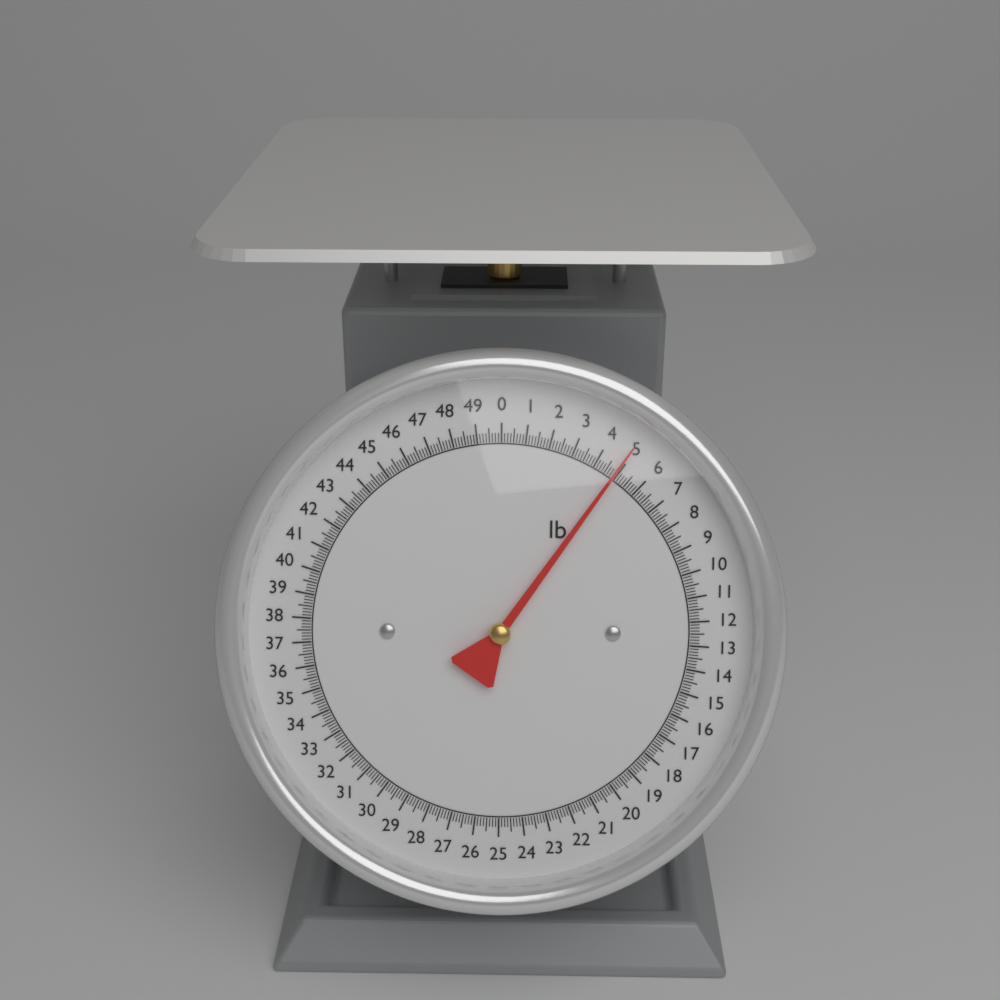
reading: 4.875 lb
